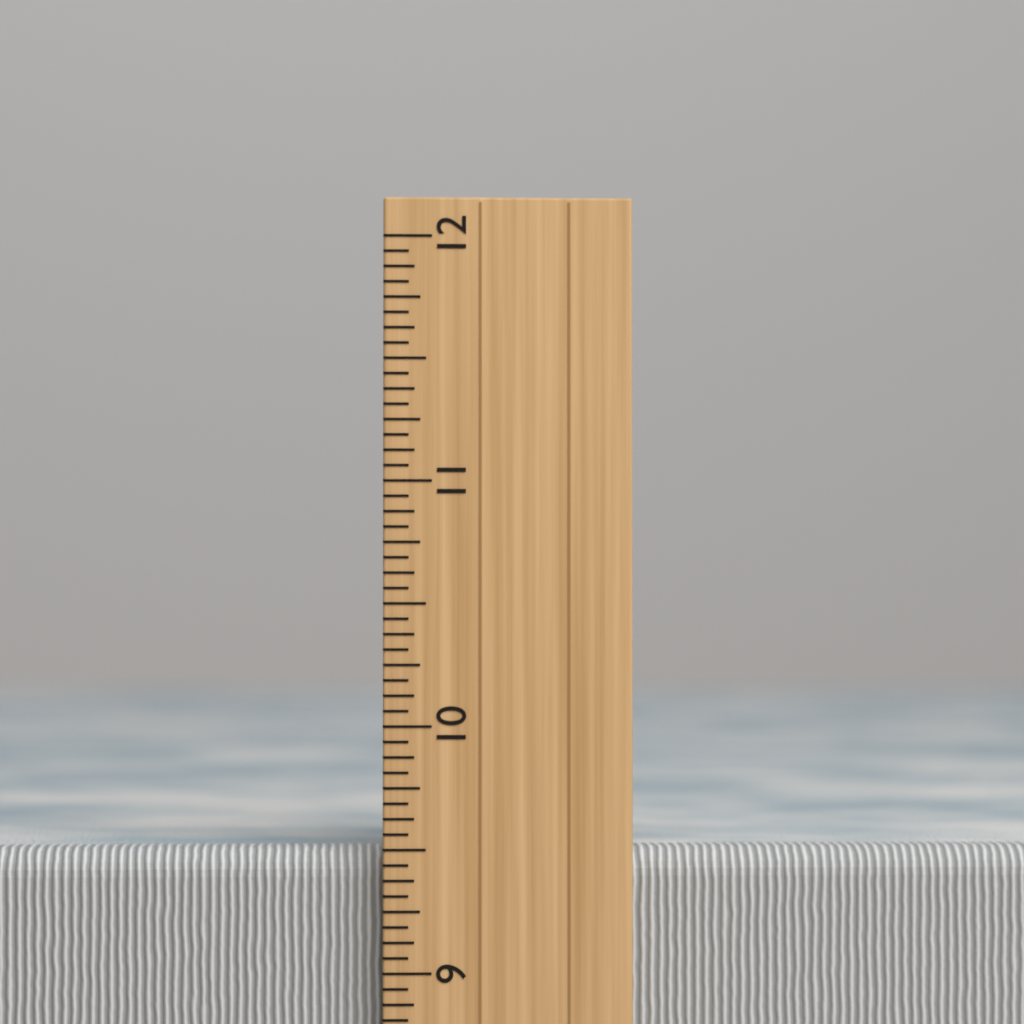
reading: 9.5000 inch
